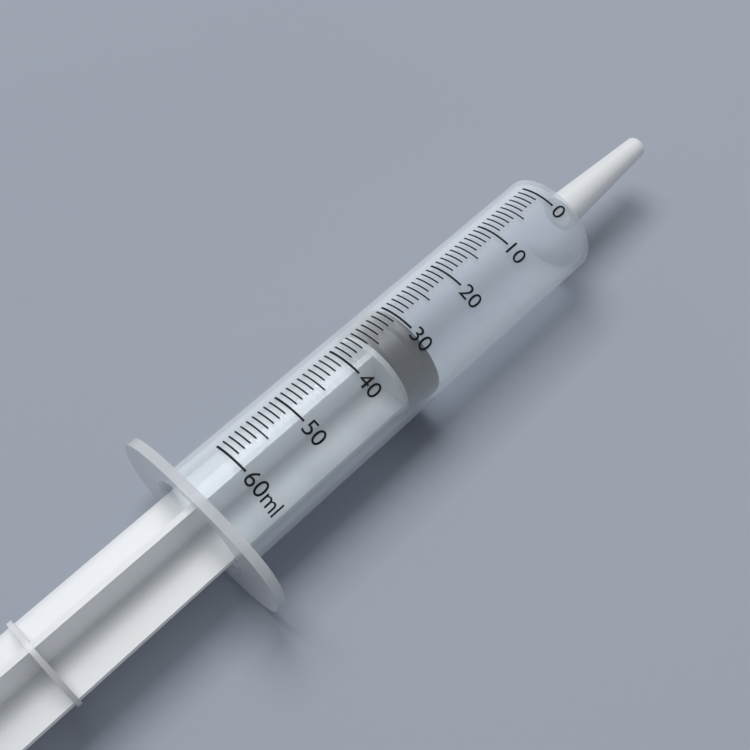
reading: 30 ml
